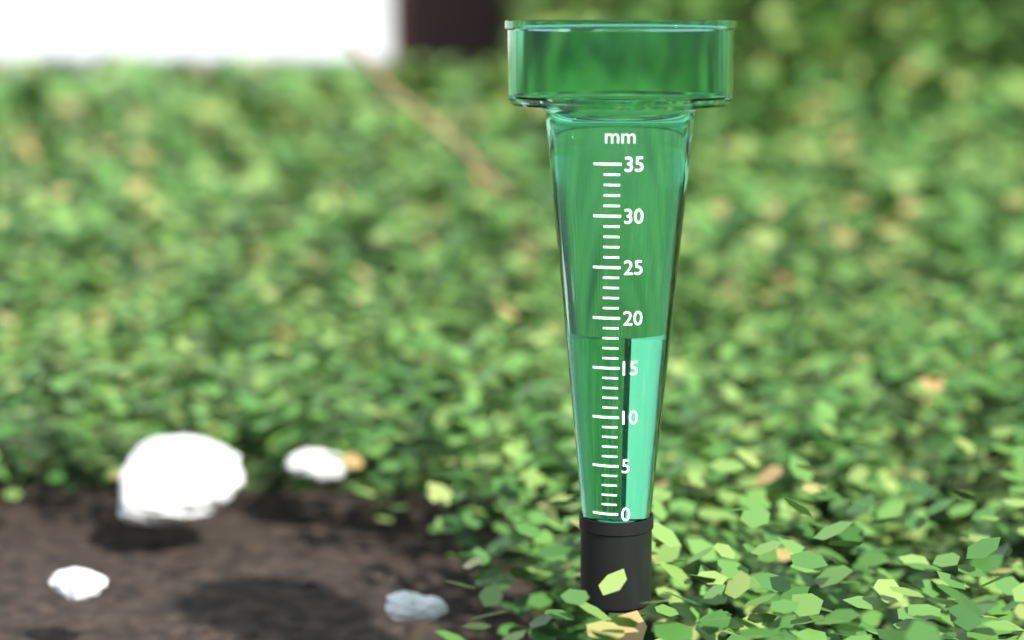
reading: 18 mm
